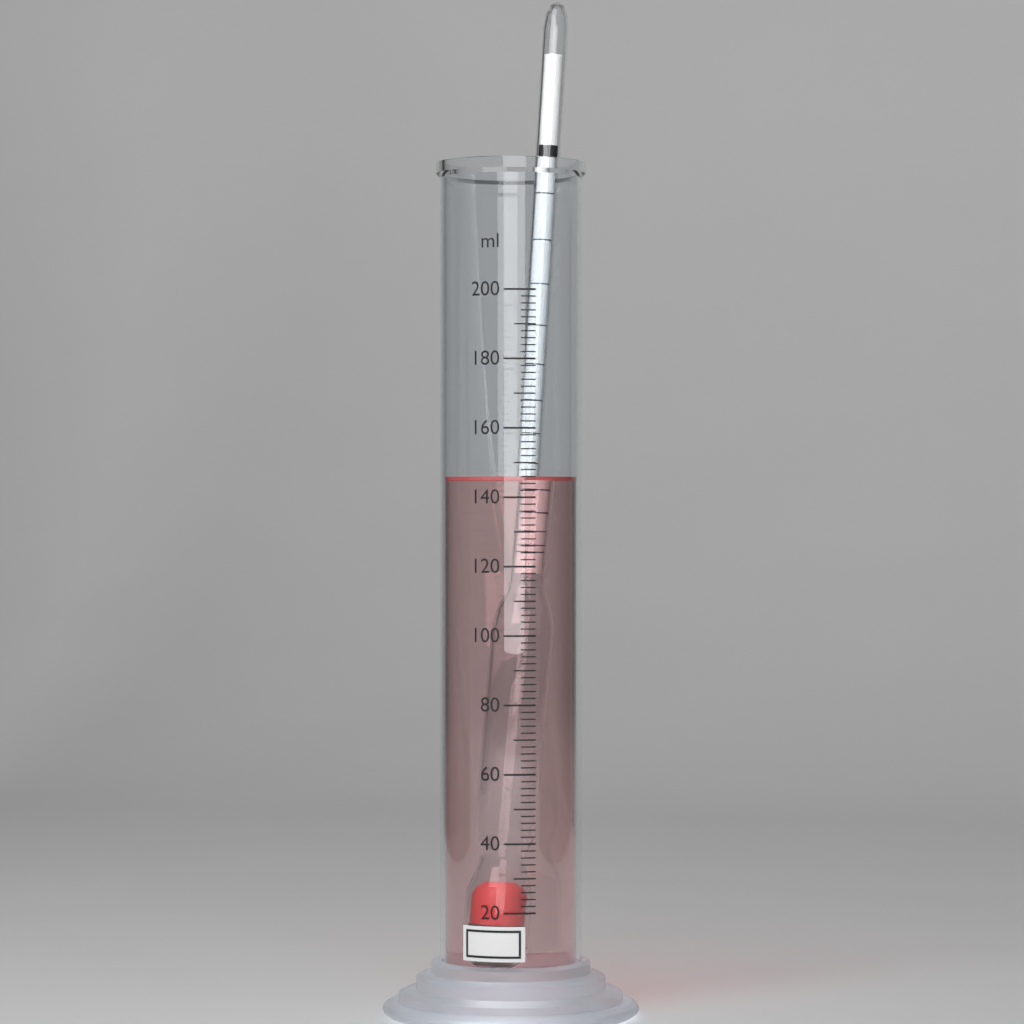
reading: 146 ml
